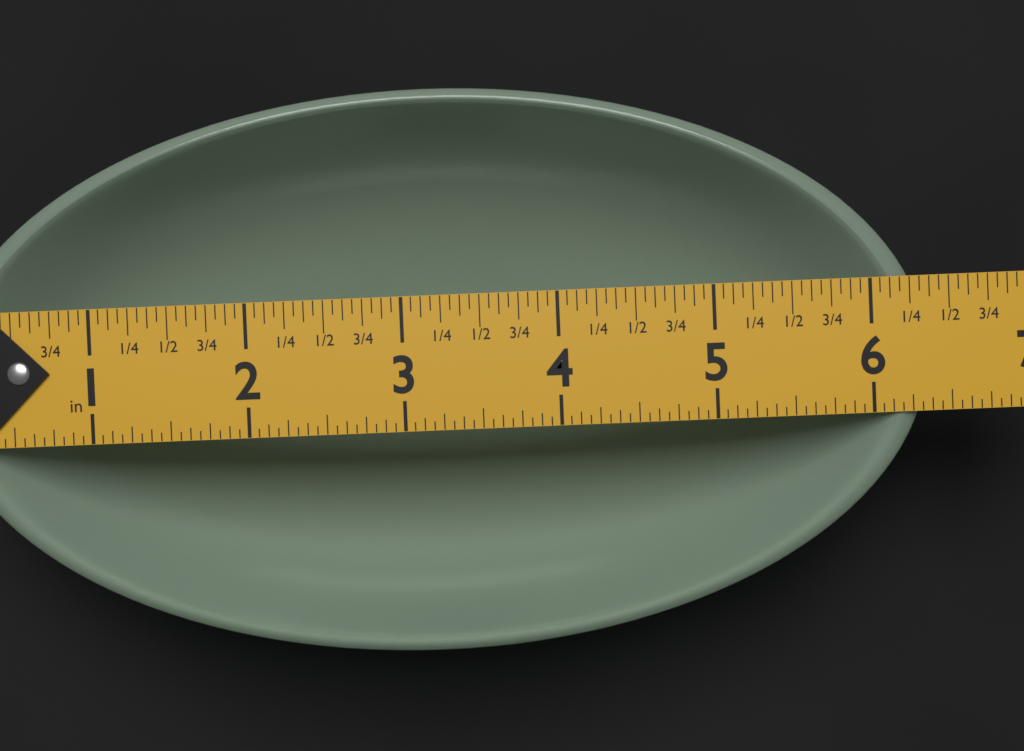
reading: 6.3750 in
